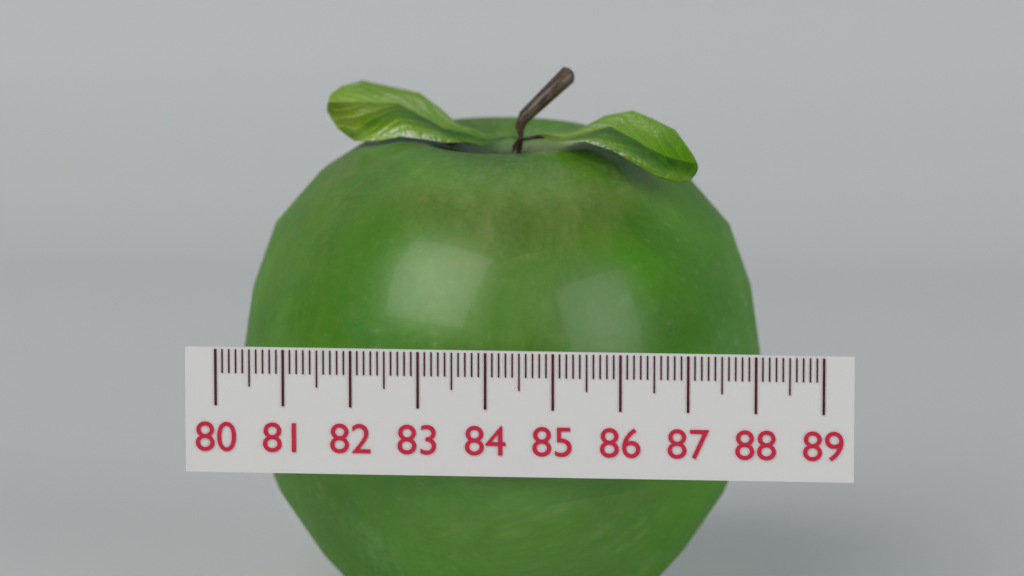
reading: 87.9 (no unit)
